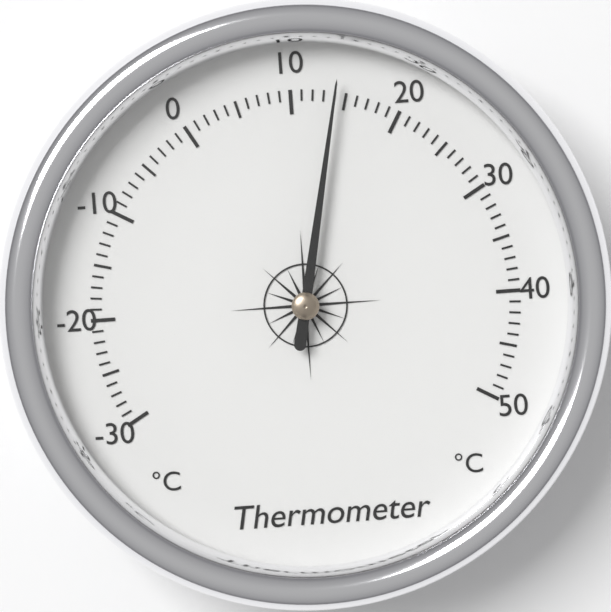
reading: 14 °C
